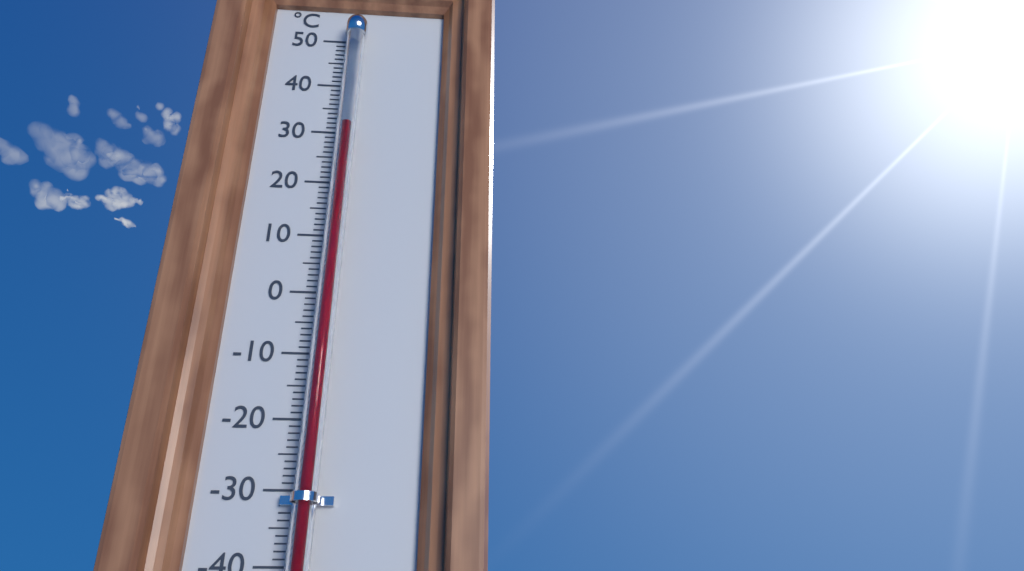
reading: 30 °C
